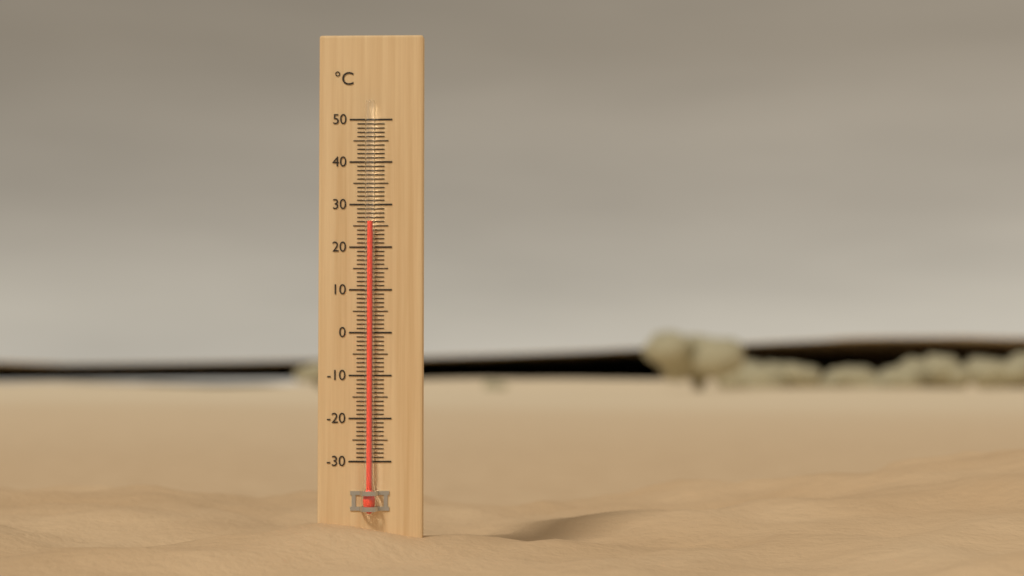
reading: 26 °C
